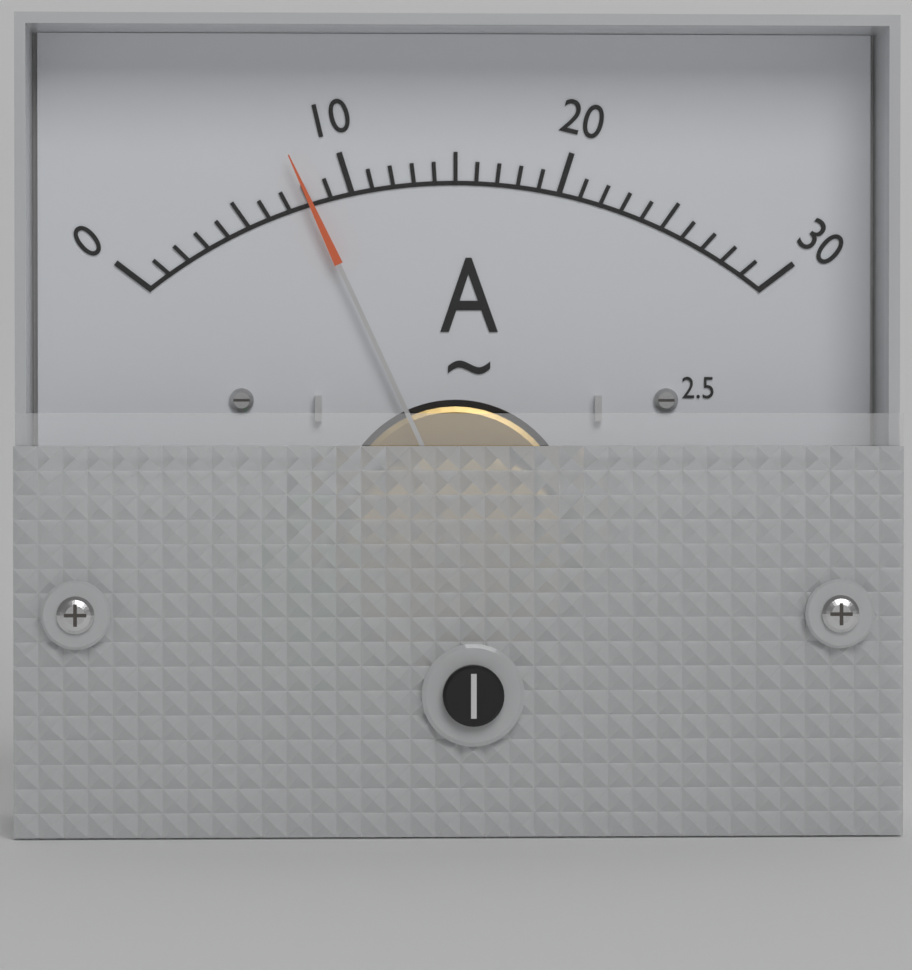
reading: 8 A
